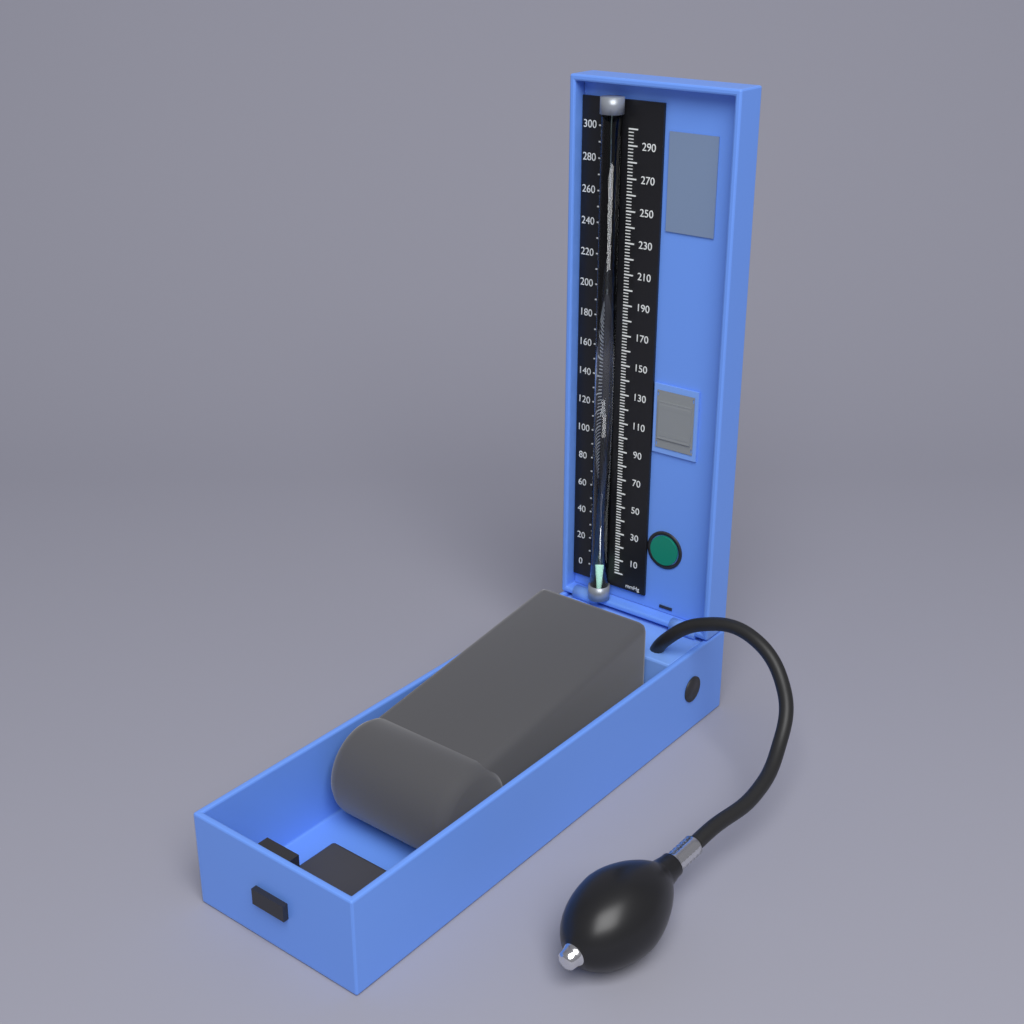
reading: 10 mmHg
